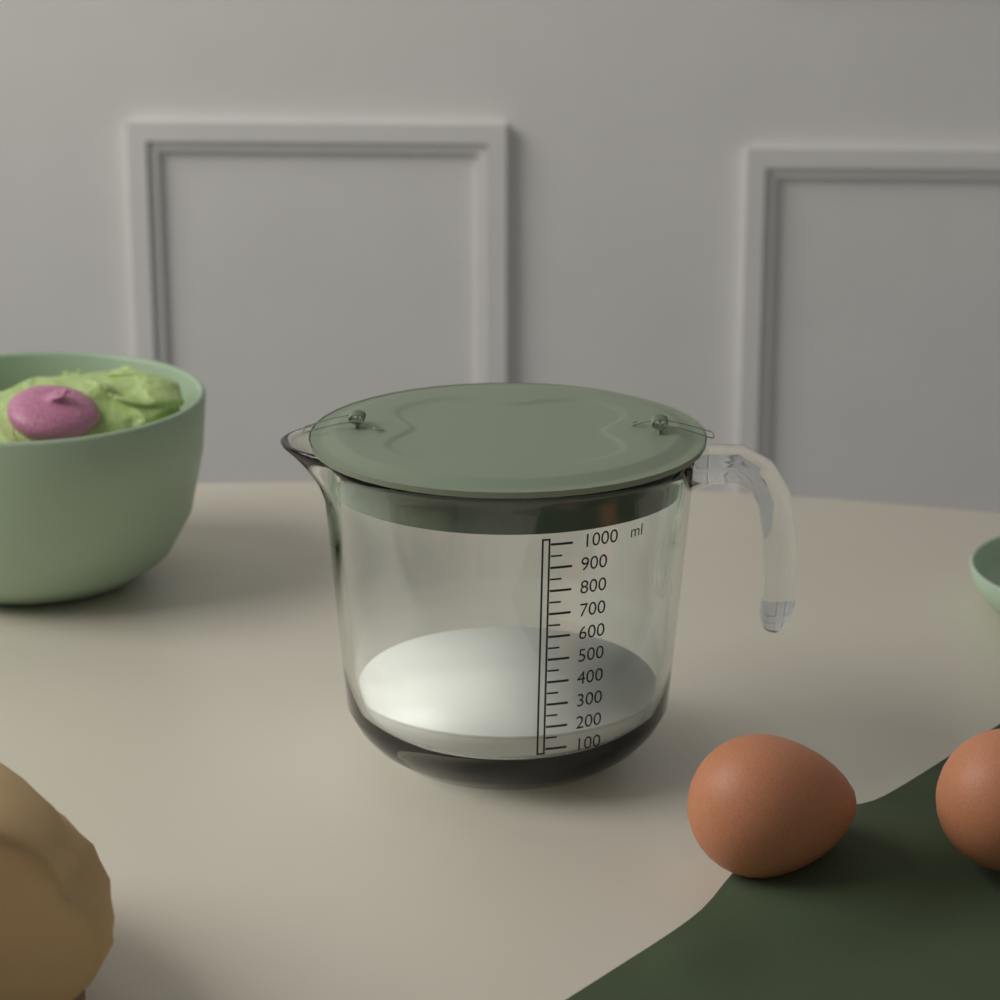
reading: 150 ml
